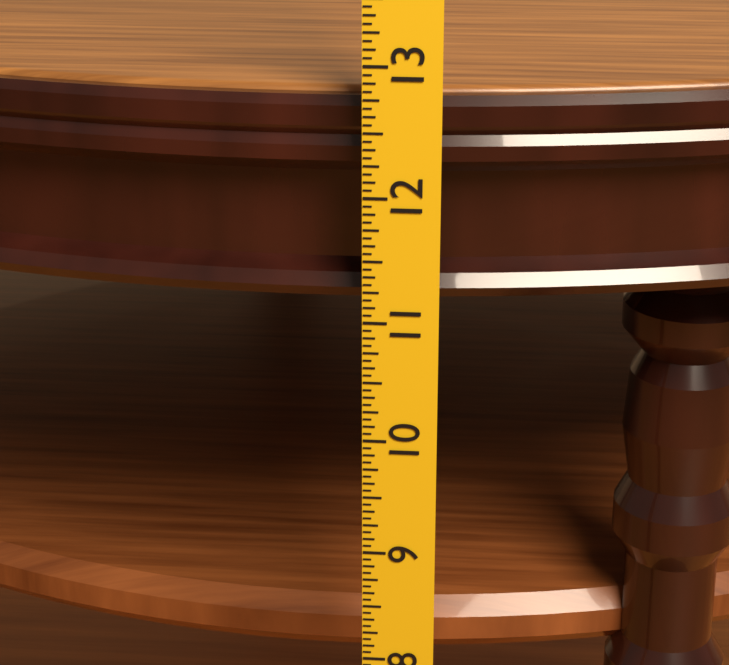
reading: 12.7500 in
